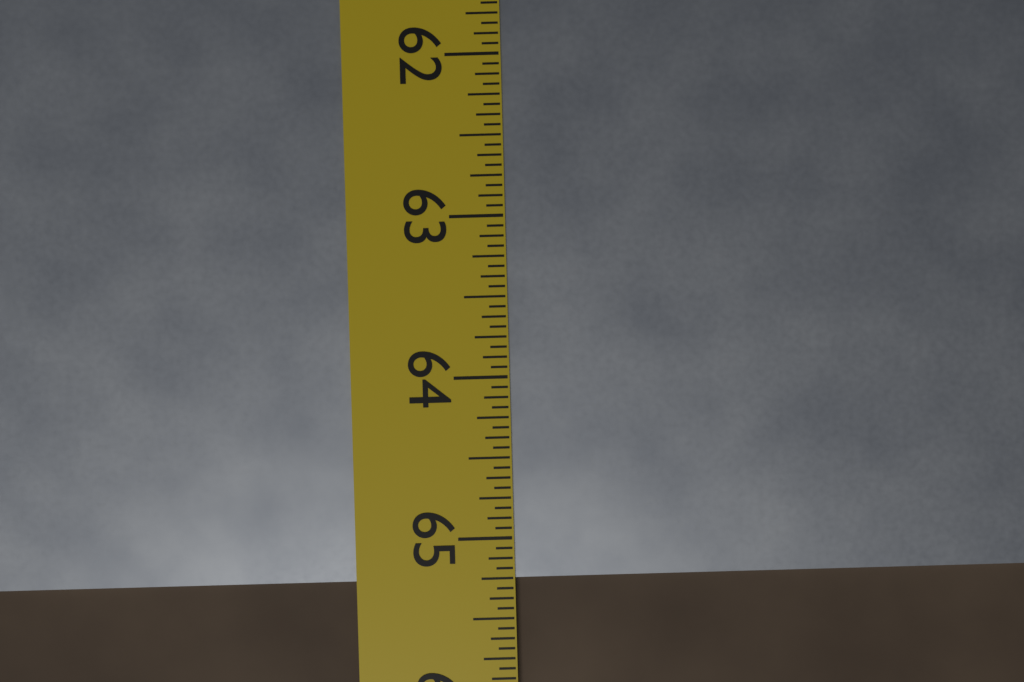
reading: 65.2500 in
